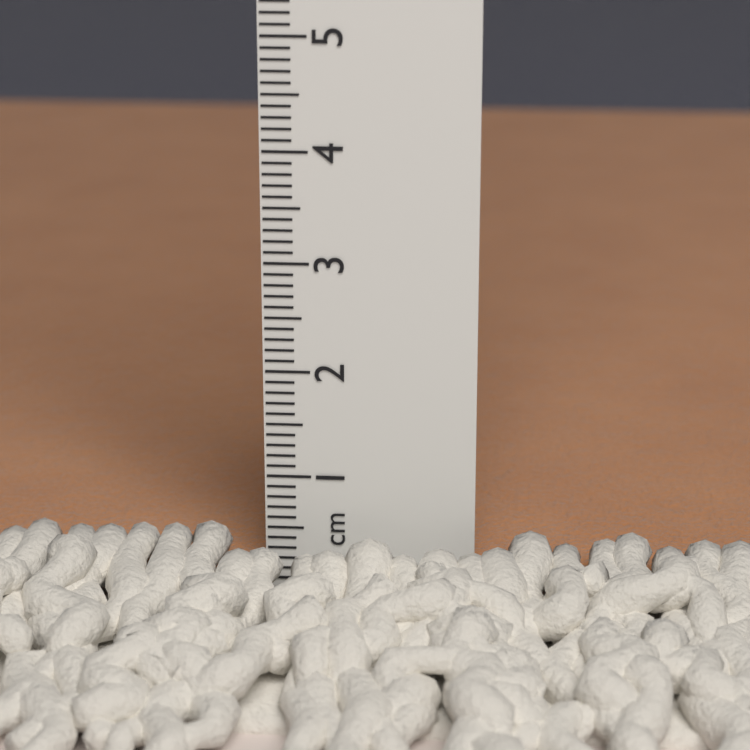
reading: 0.1 cm
